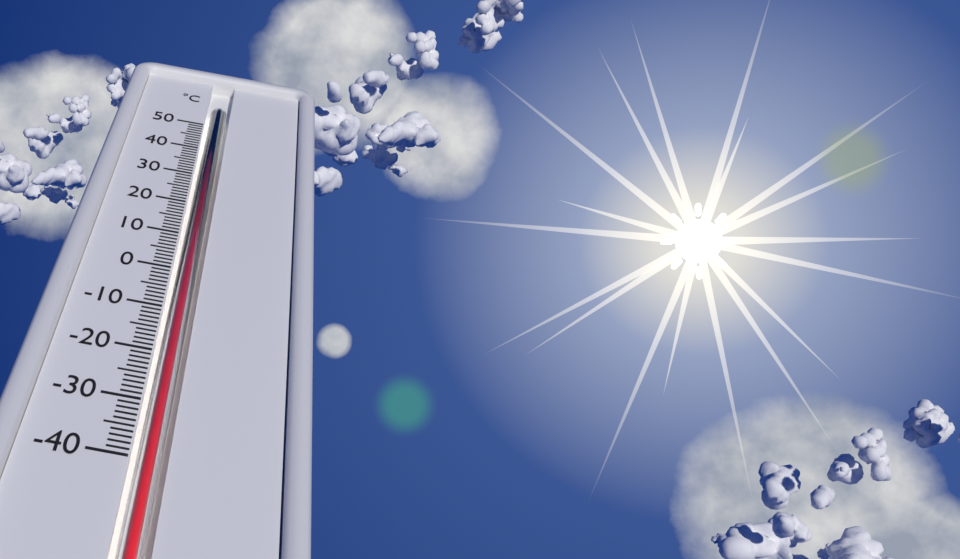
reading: 40 °C
